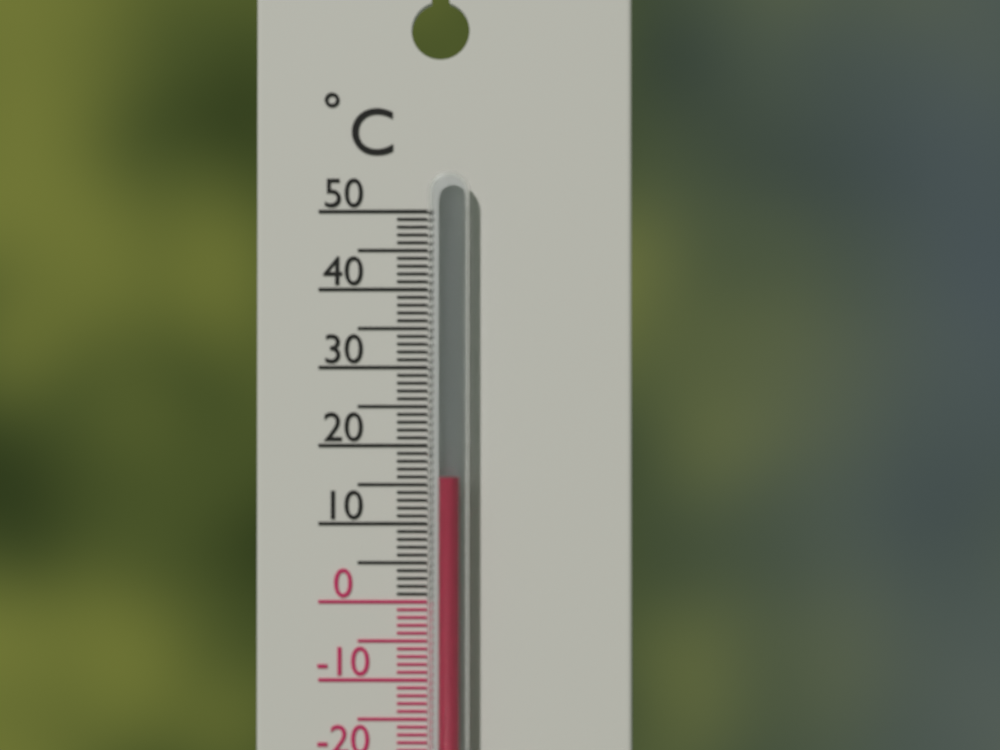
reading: 16 °C
